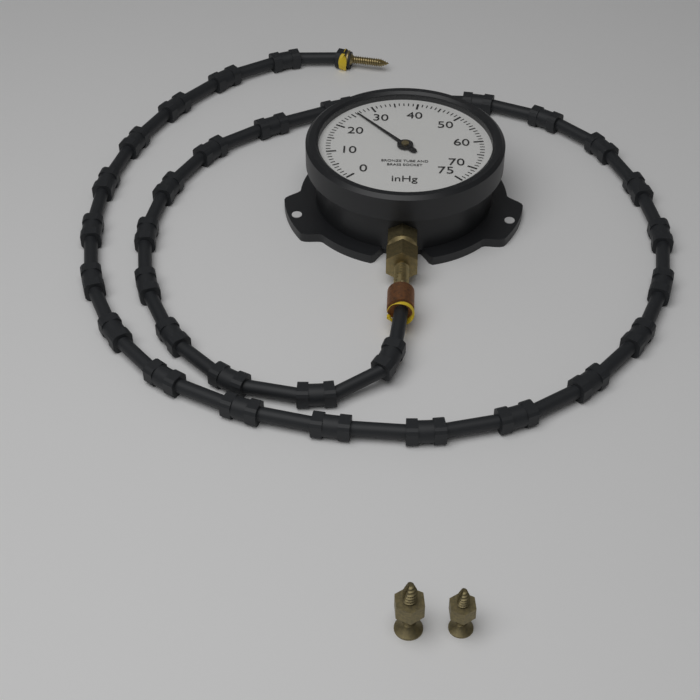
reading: 26 inHg
